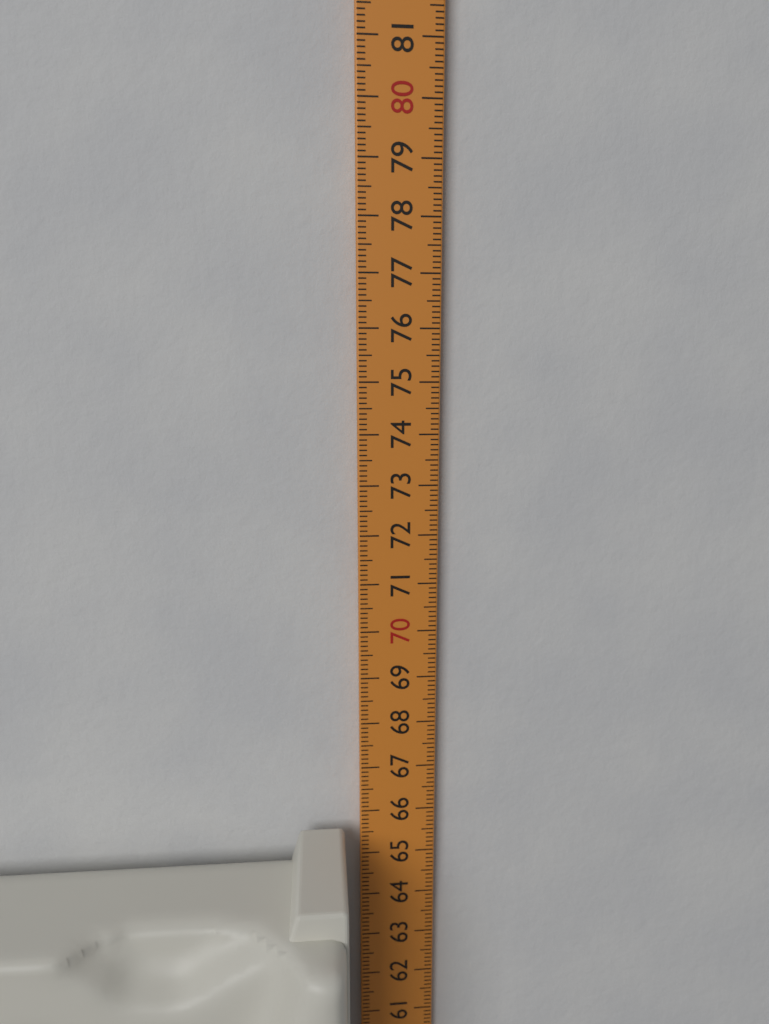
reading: 65.7 cm
